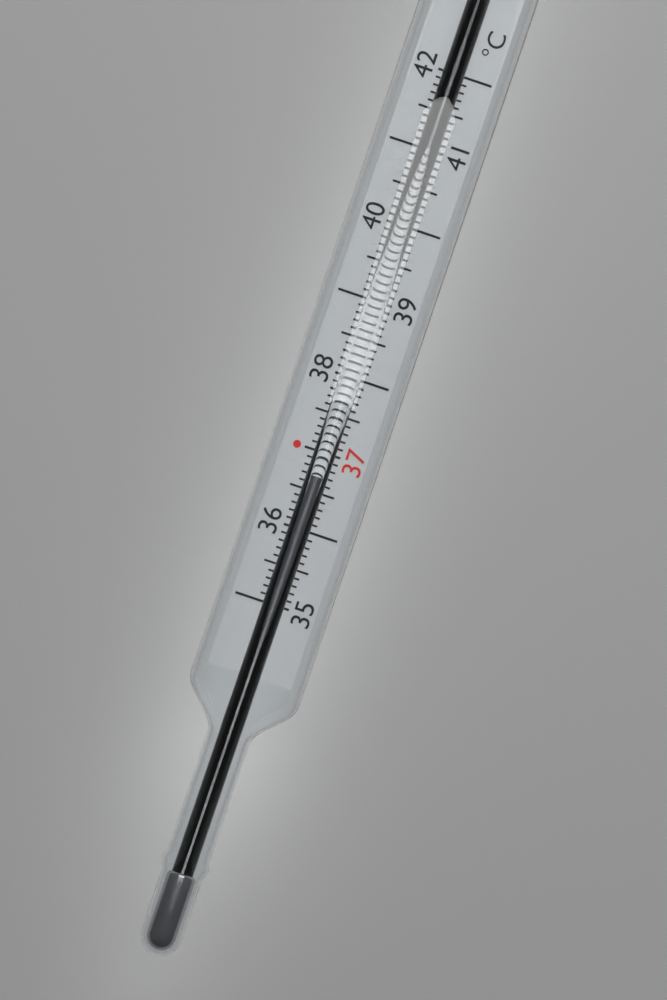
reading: 36.7 °C
